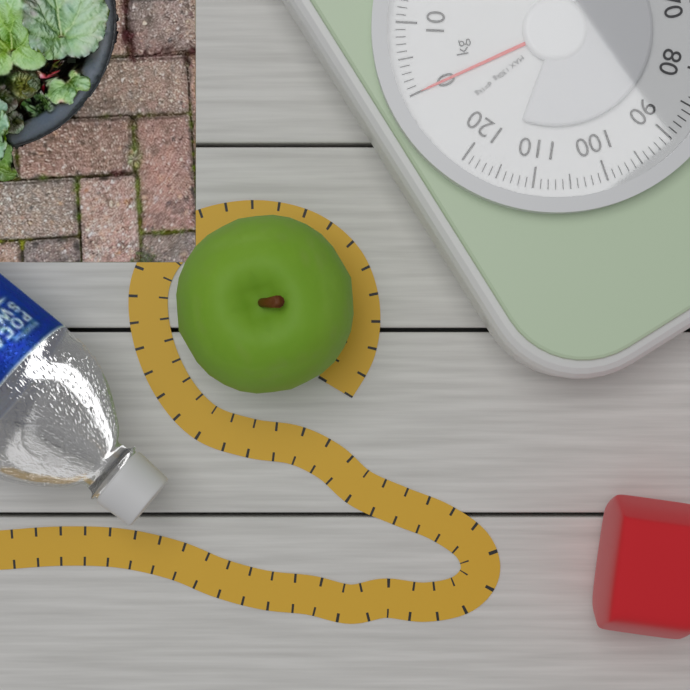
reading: 0 kg
